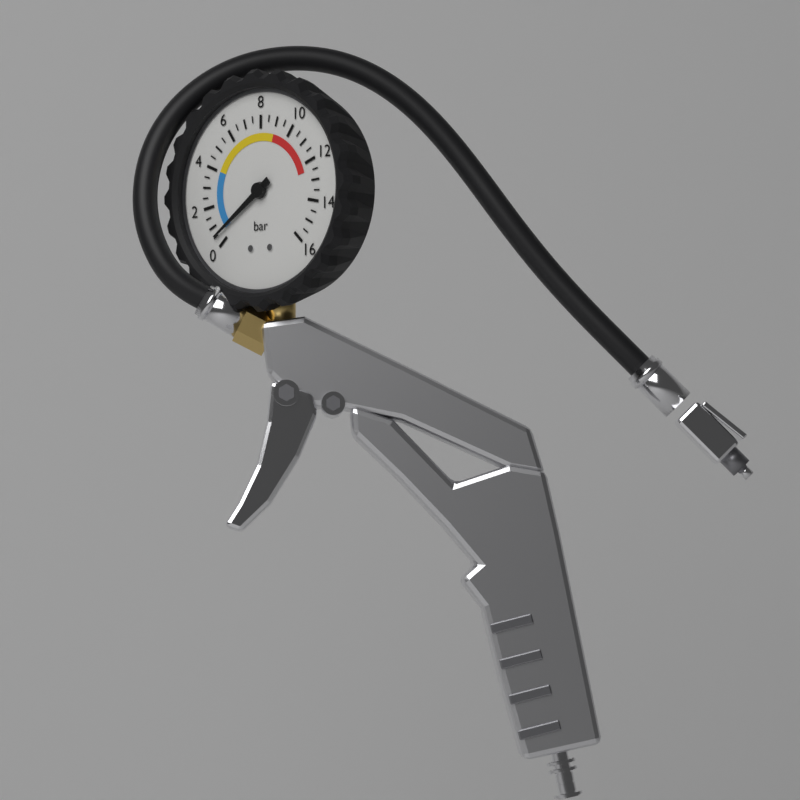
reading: 0.5 bar
